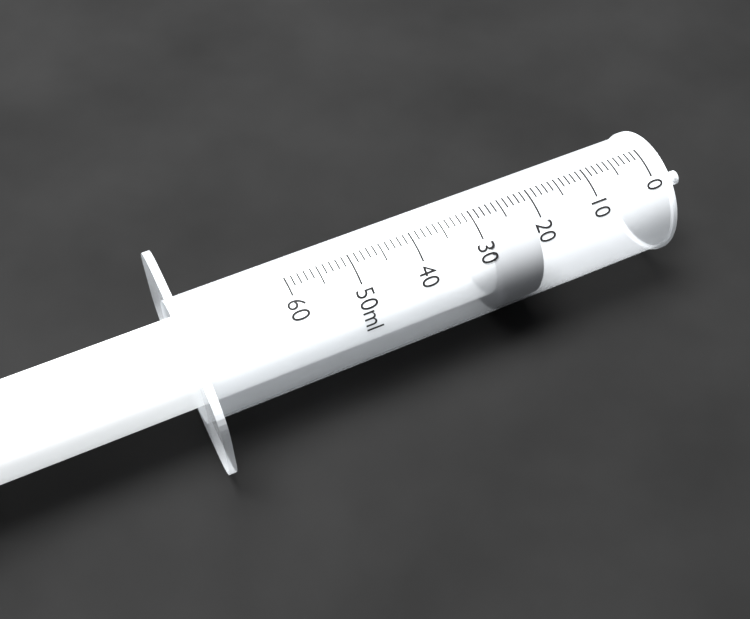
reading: 21 ml
